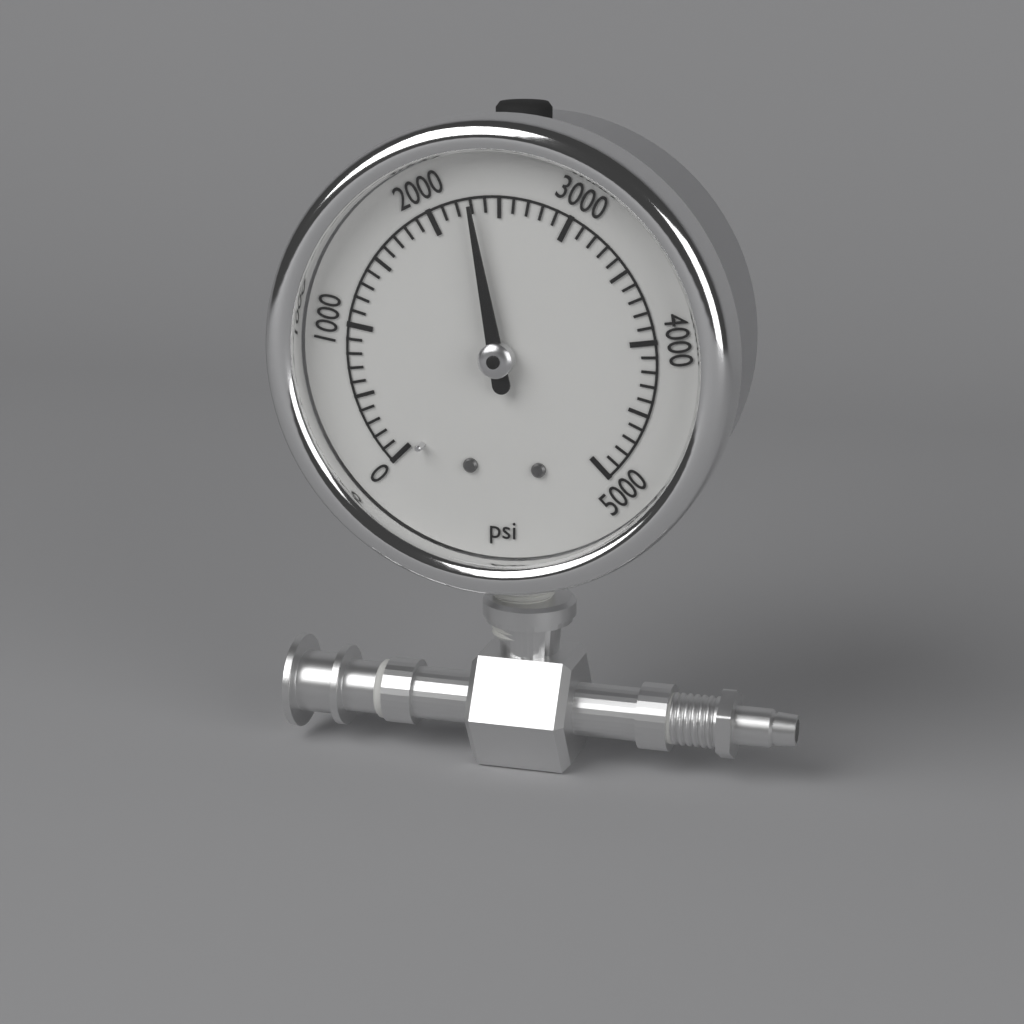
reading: 2300 psi
